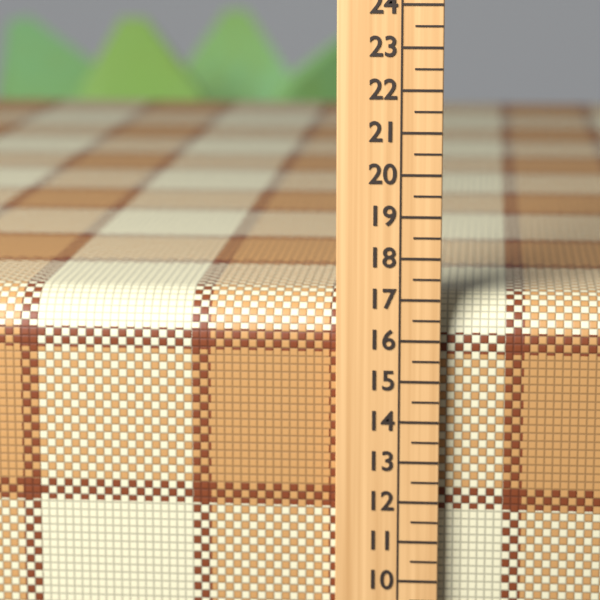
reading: 17.0 (no unit)
